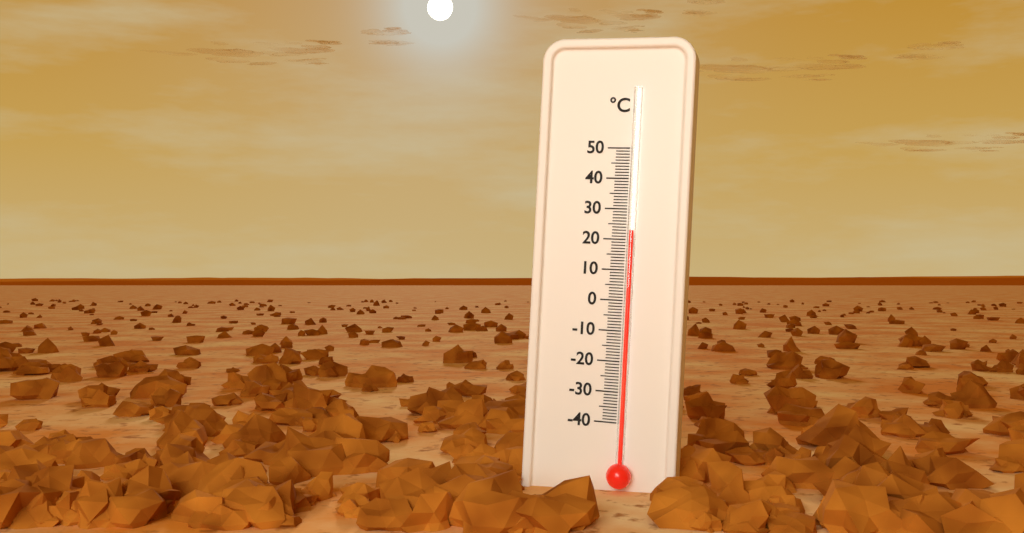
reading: 23 °C
